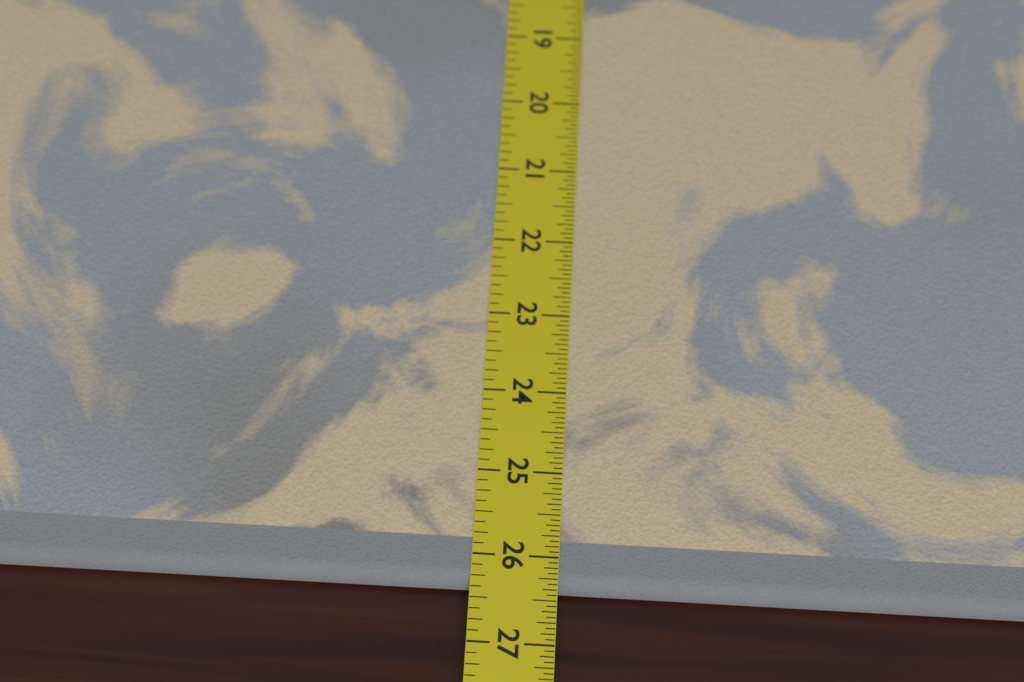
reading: 26.3750 in
